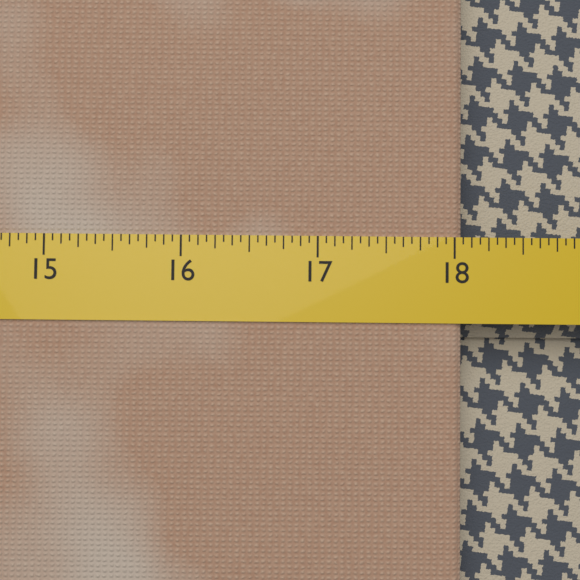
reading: 18.0625 (no unit)
